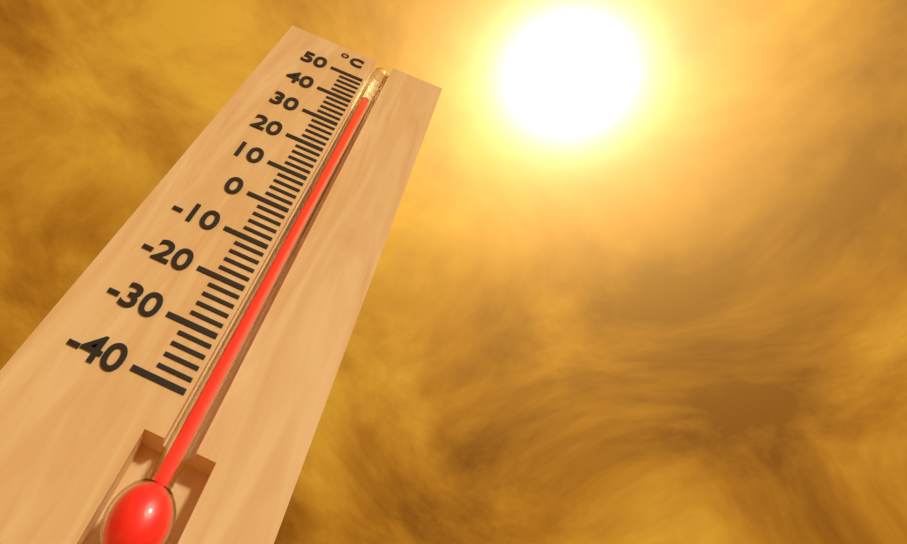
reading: 42 °C
